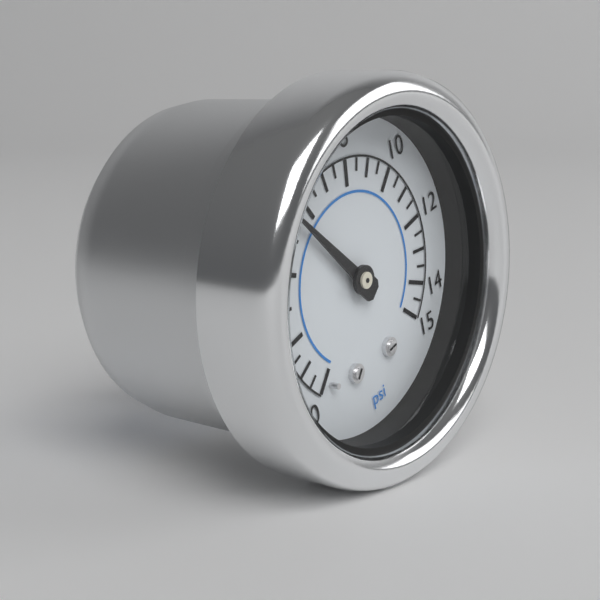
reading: 5.5 psi
